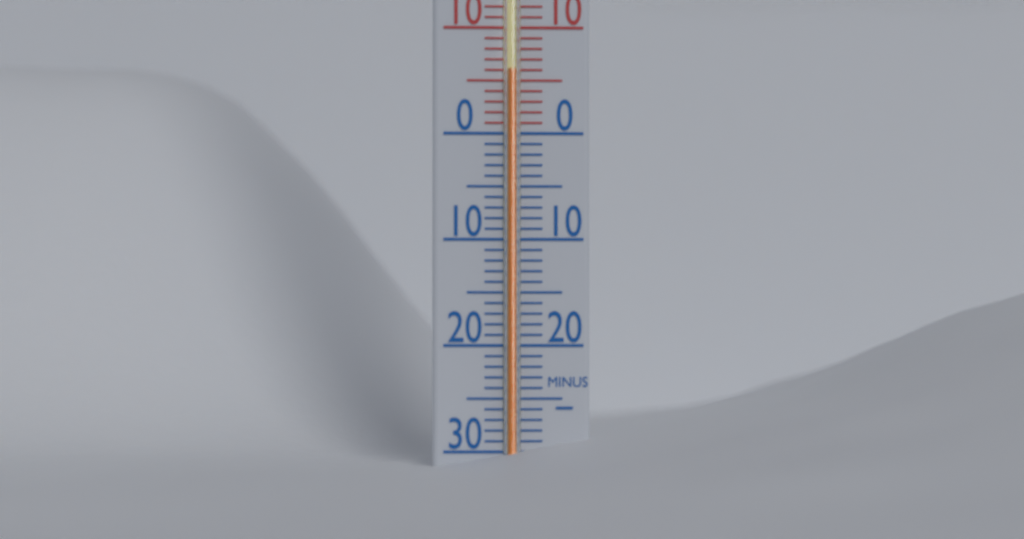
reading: 6 °C
